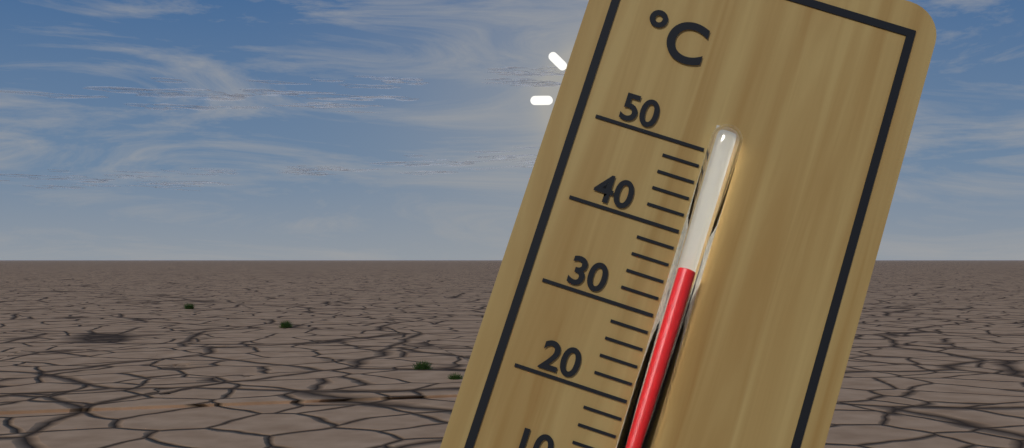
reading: 36 °C
